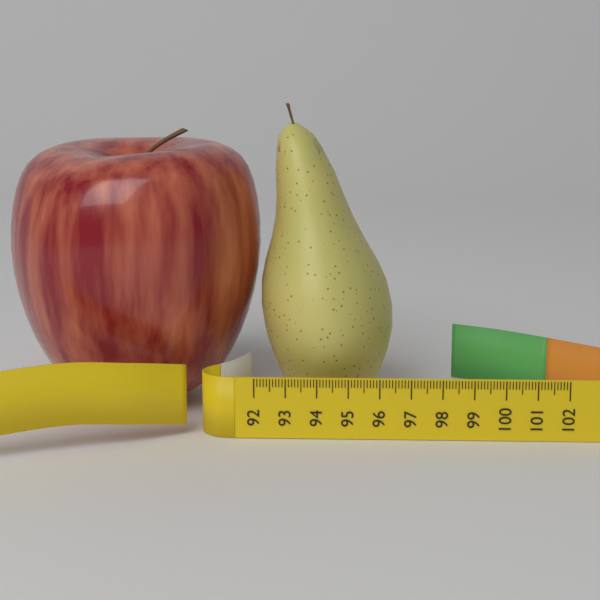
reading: 96.5 (no unit)
